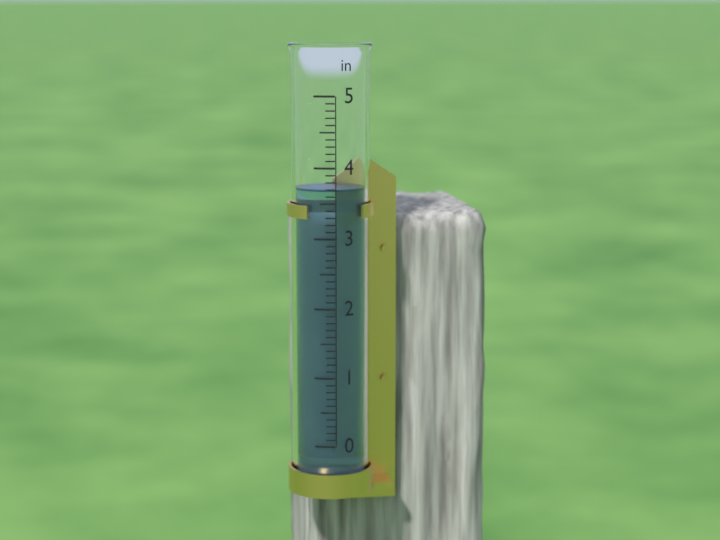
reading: 3.7 in
